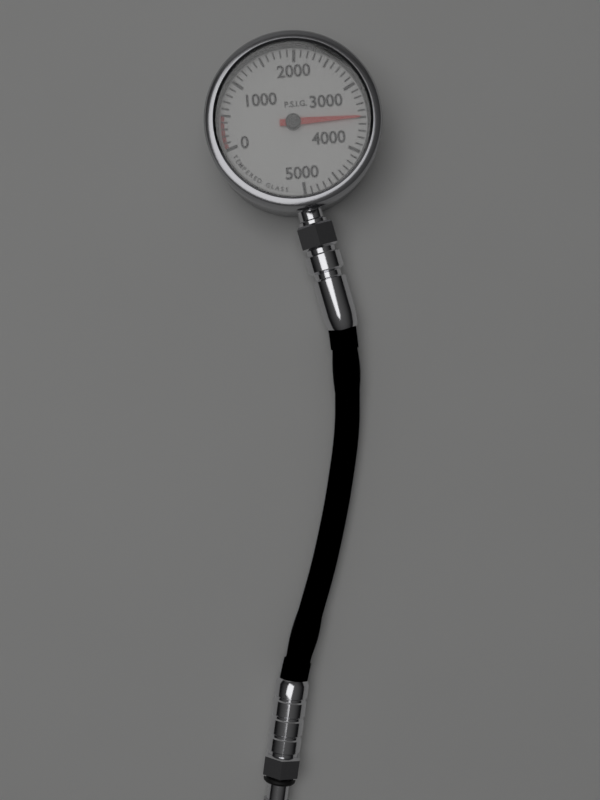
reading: 3500 psig
